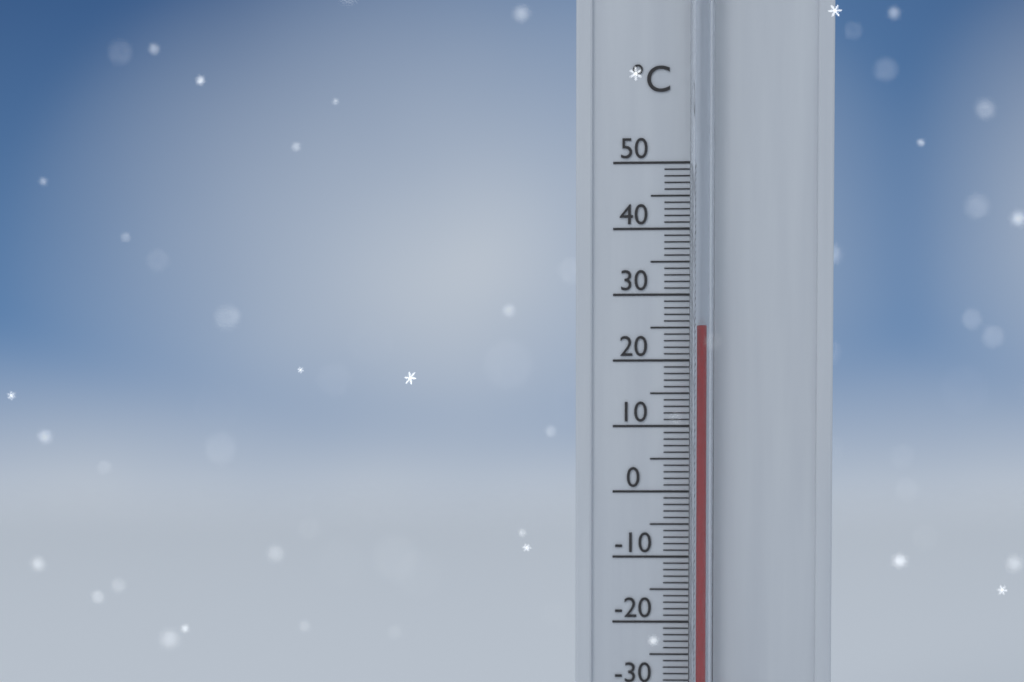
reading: 25 °C
